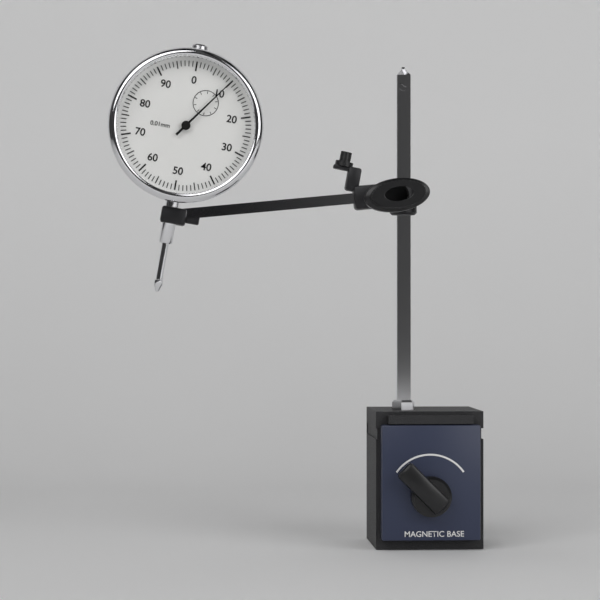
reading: 0.10 mm
